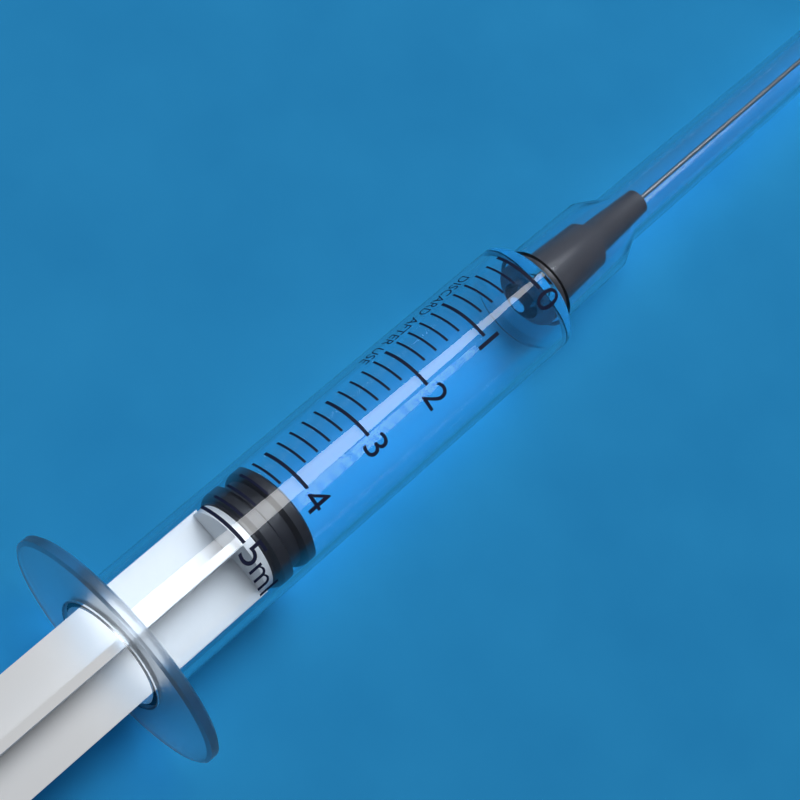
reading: 4.2 ml
